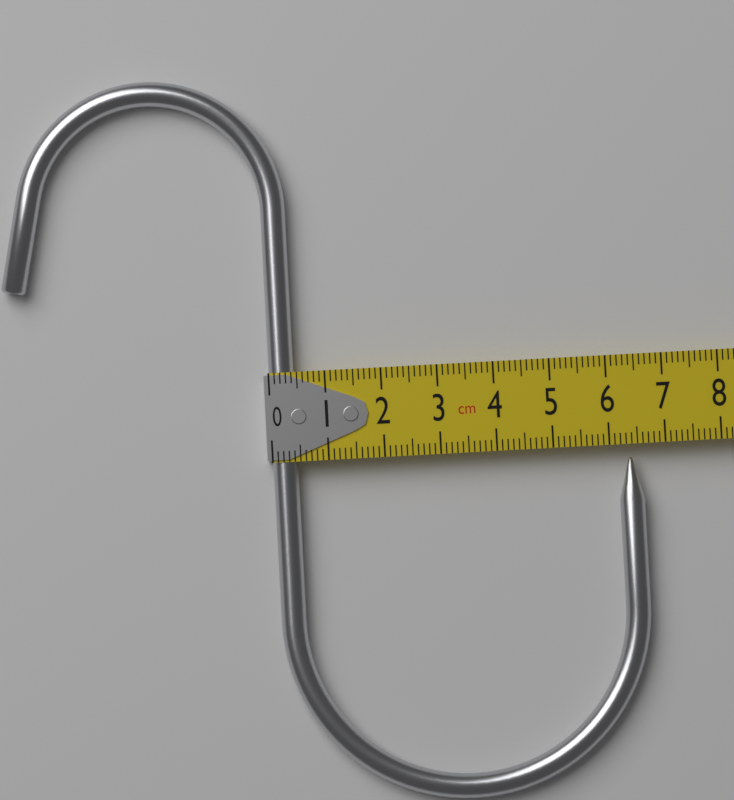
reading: 6.6 cm
